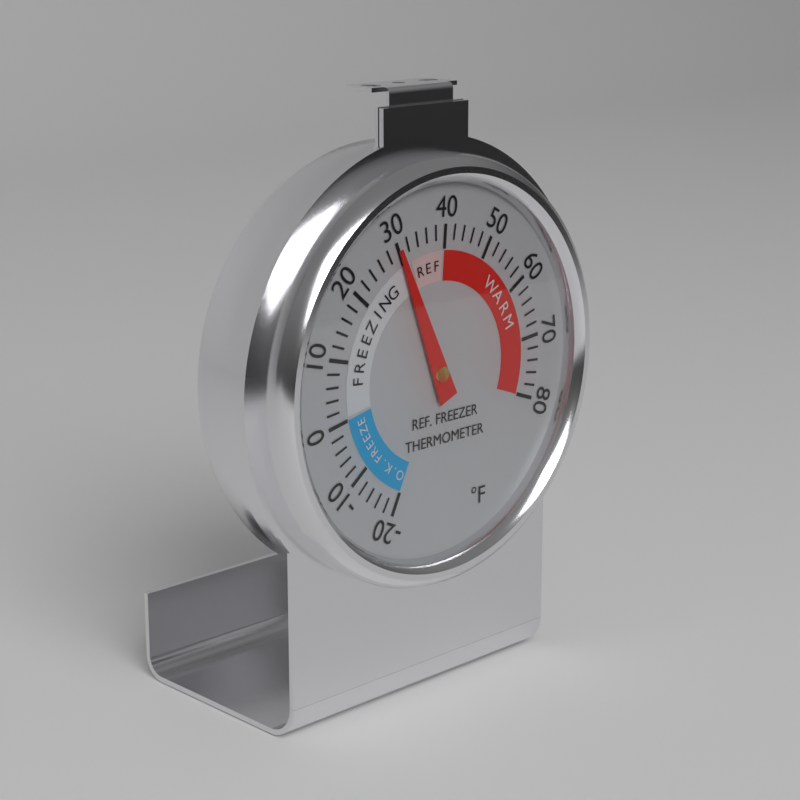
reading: 30 °F
